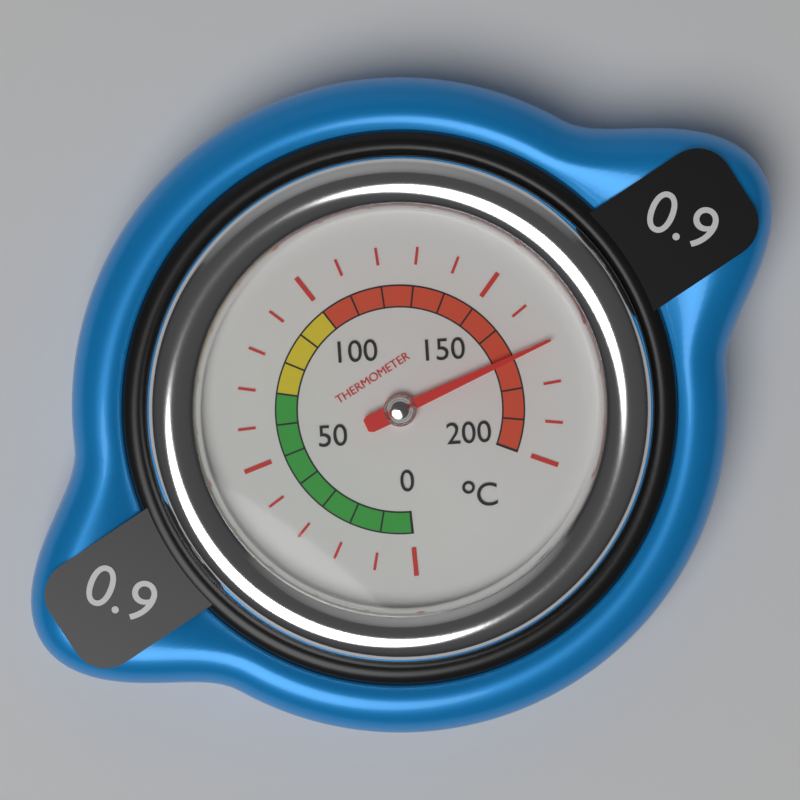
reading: 170 °C
